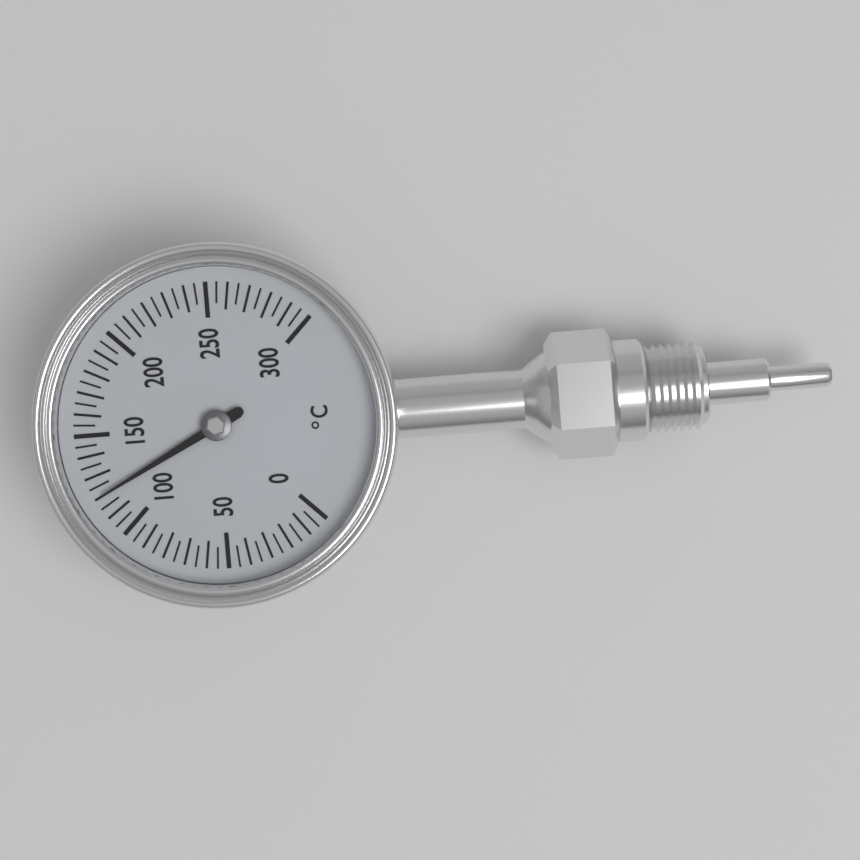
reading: 120 °C
